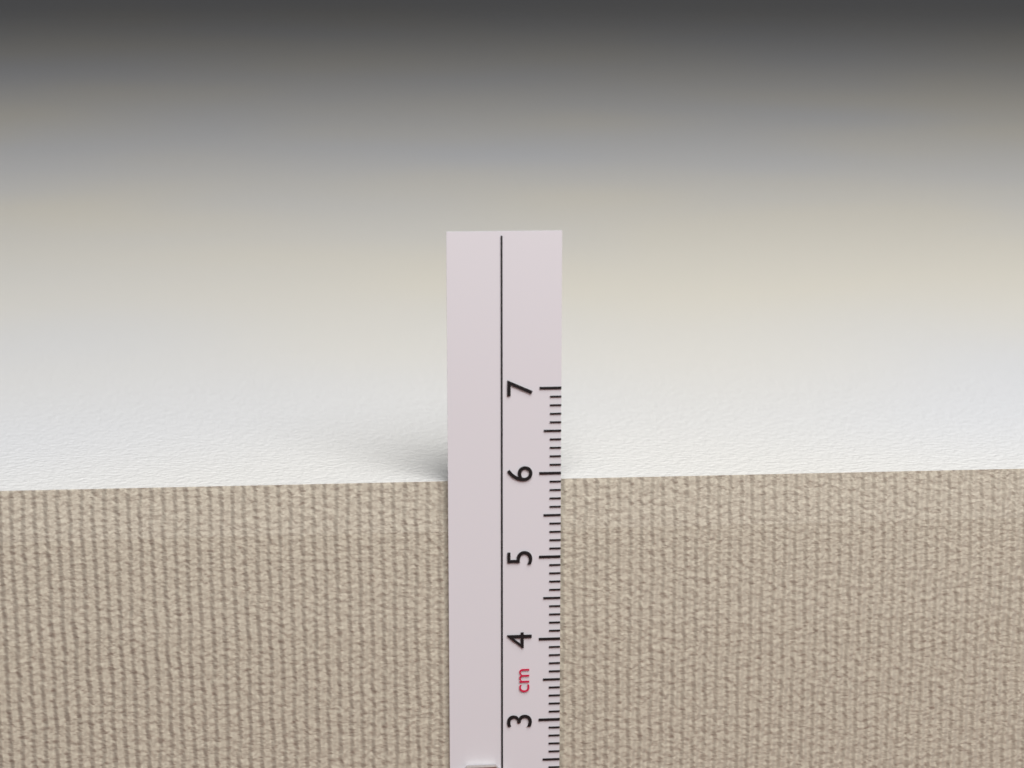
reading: 5.9 cm
